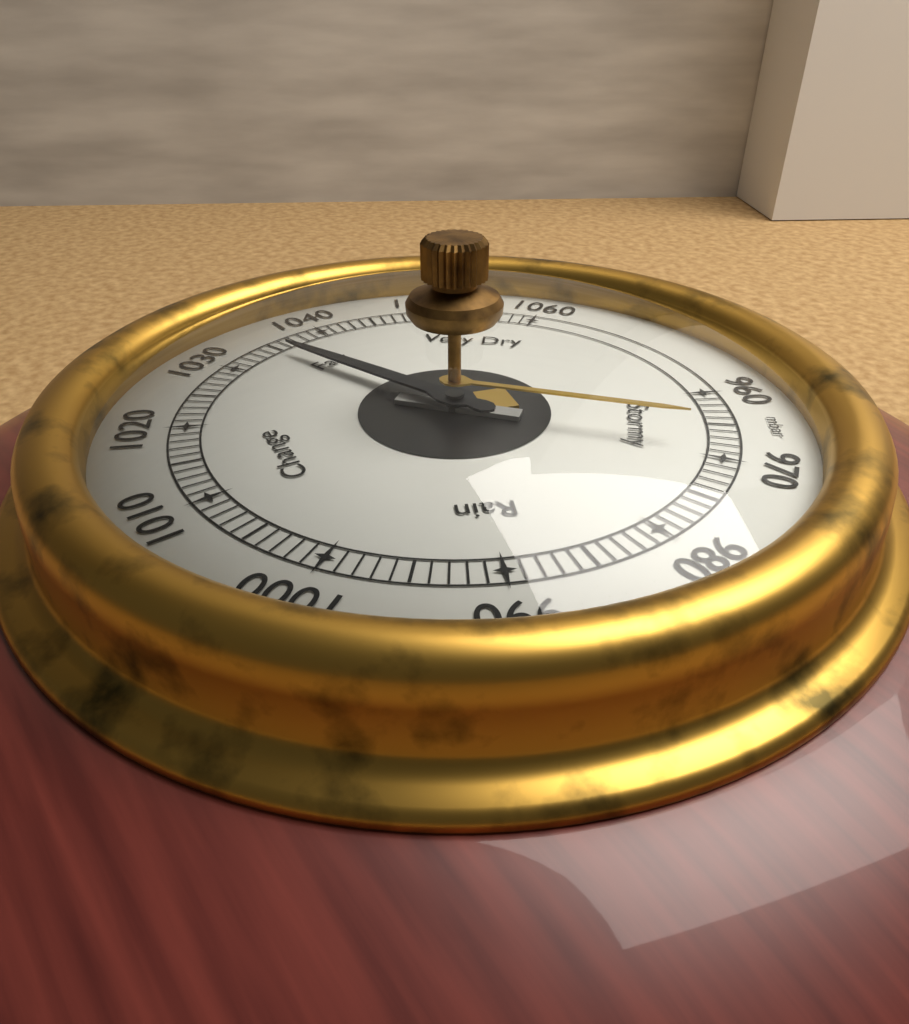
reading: 1035 mbar
